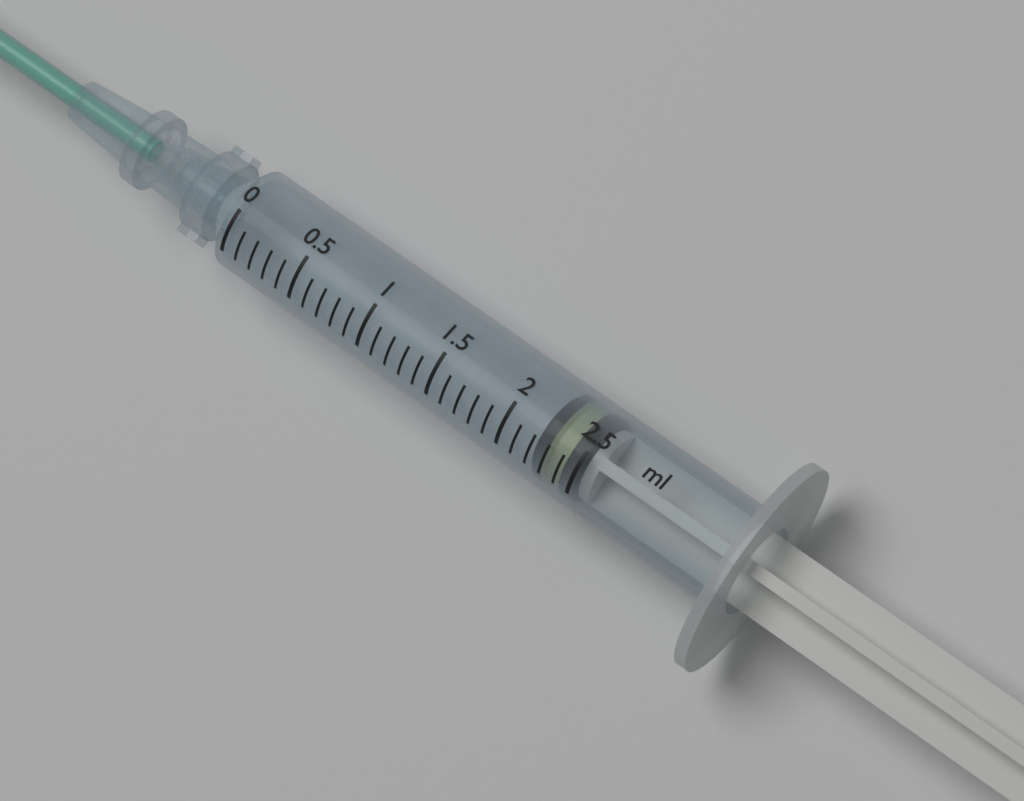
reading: 2.2 ml
